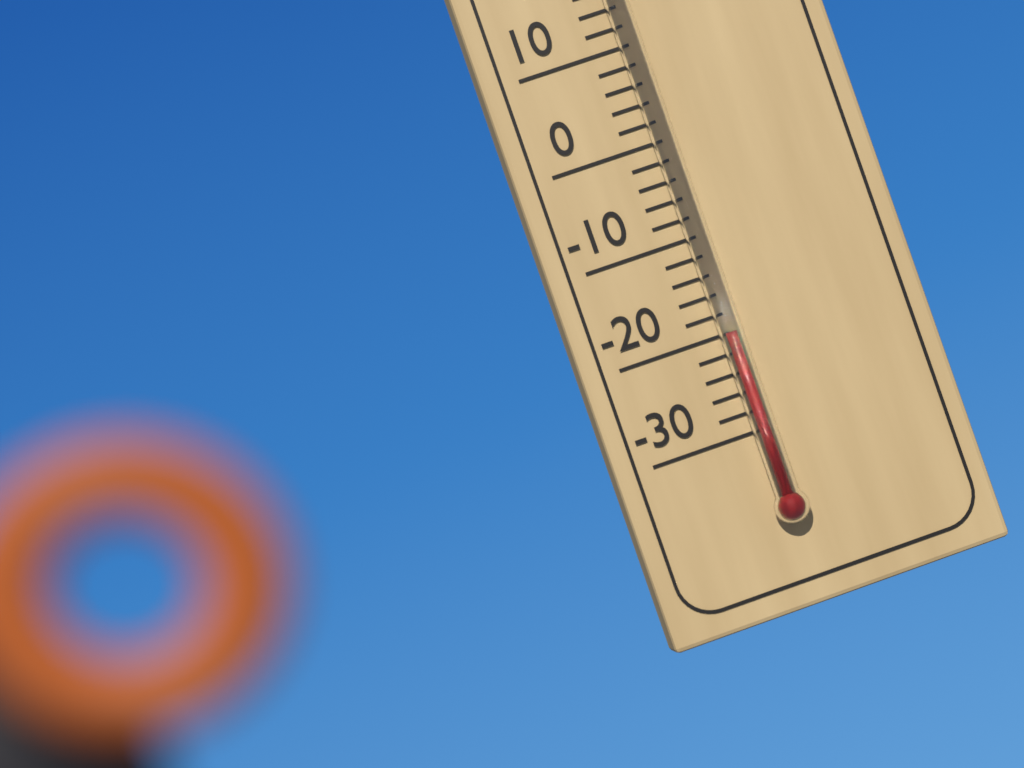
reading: -20 °C
